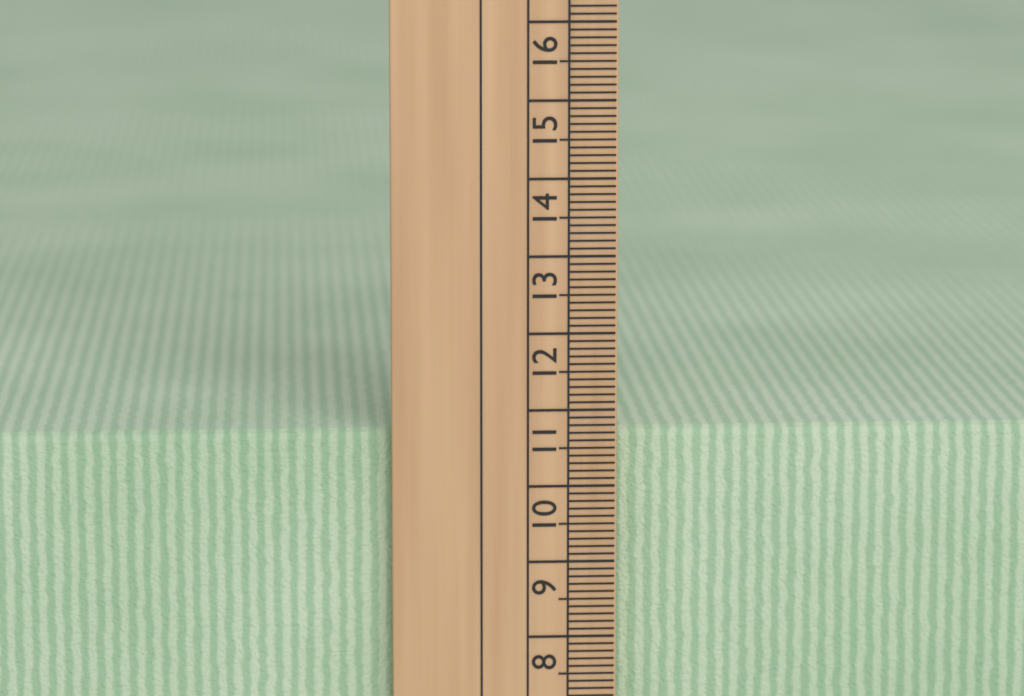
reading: 10.7 cm
